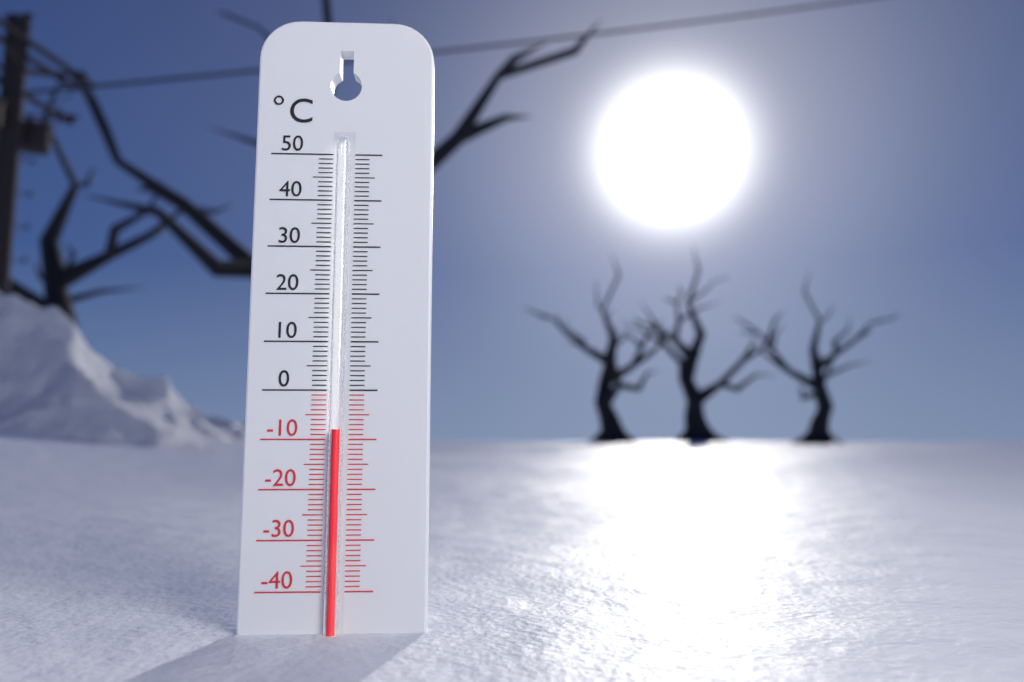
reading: -8 °C
